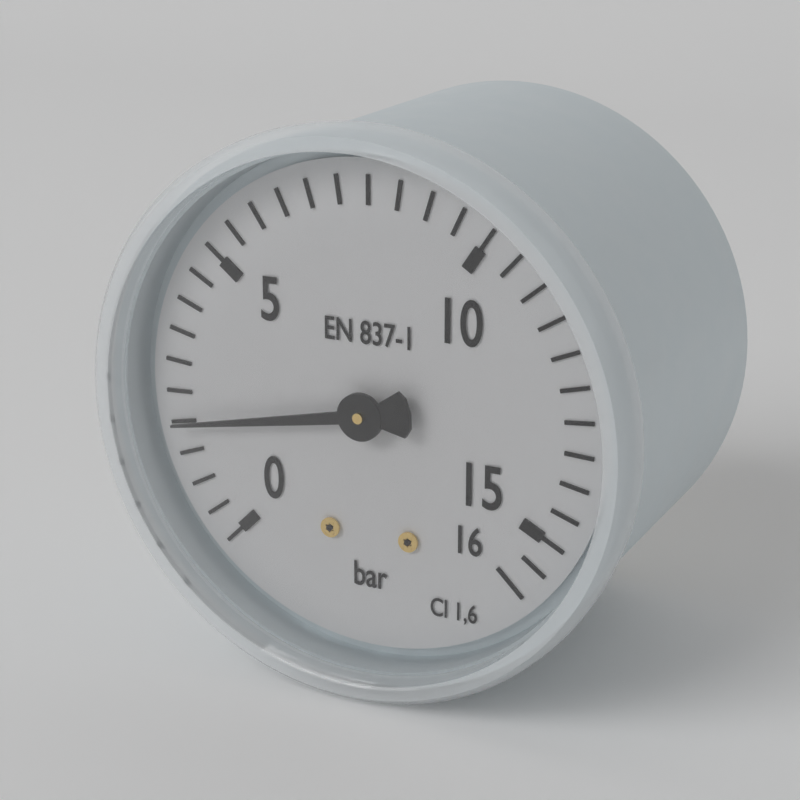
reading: 2.0 bar
